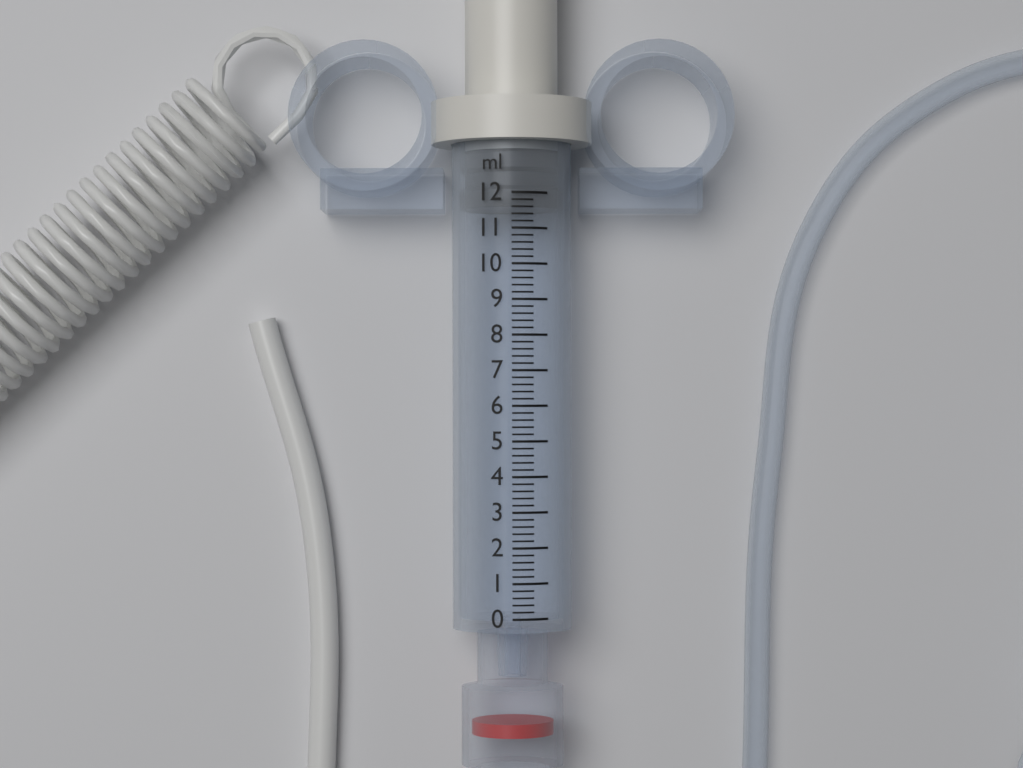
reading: 11.6 ml
